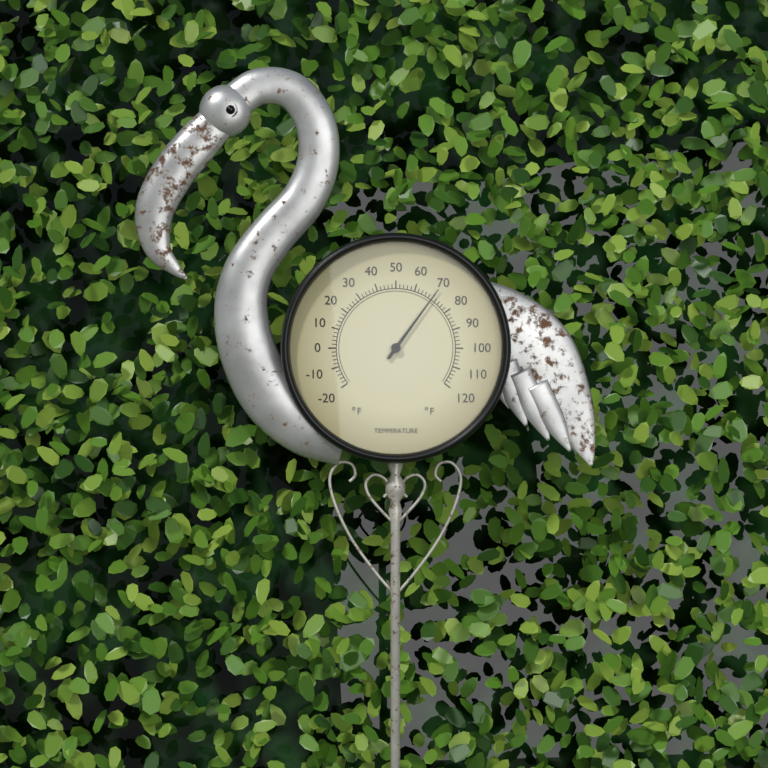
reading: 70 °F
